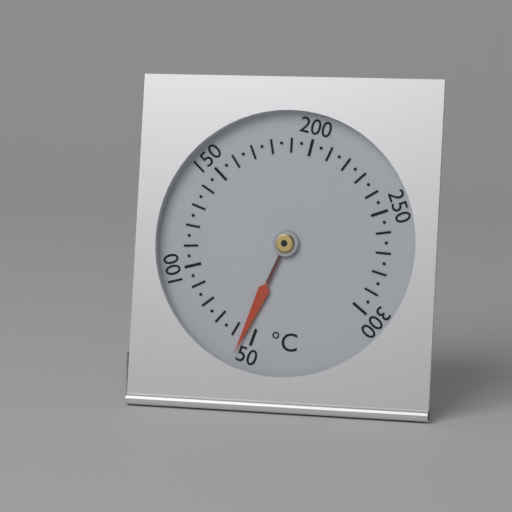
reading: 55 °C
